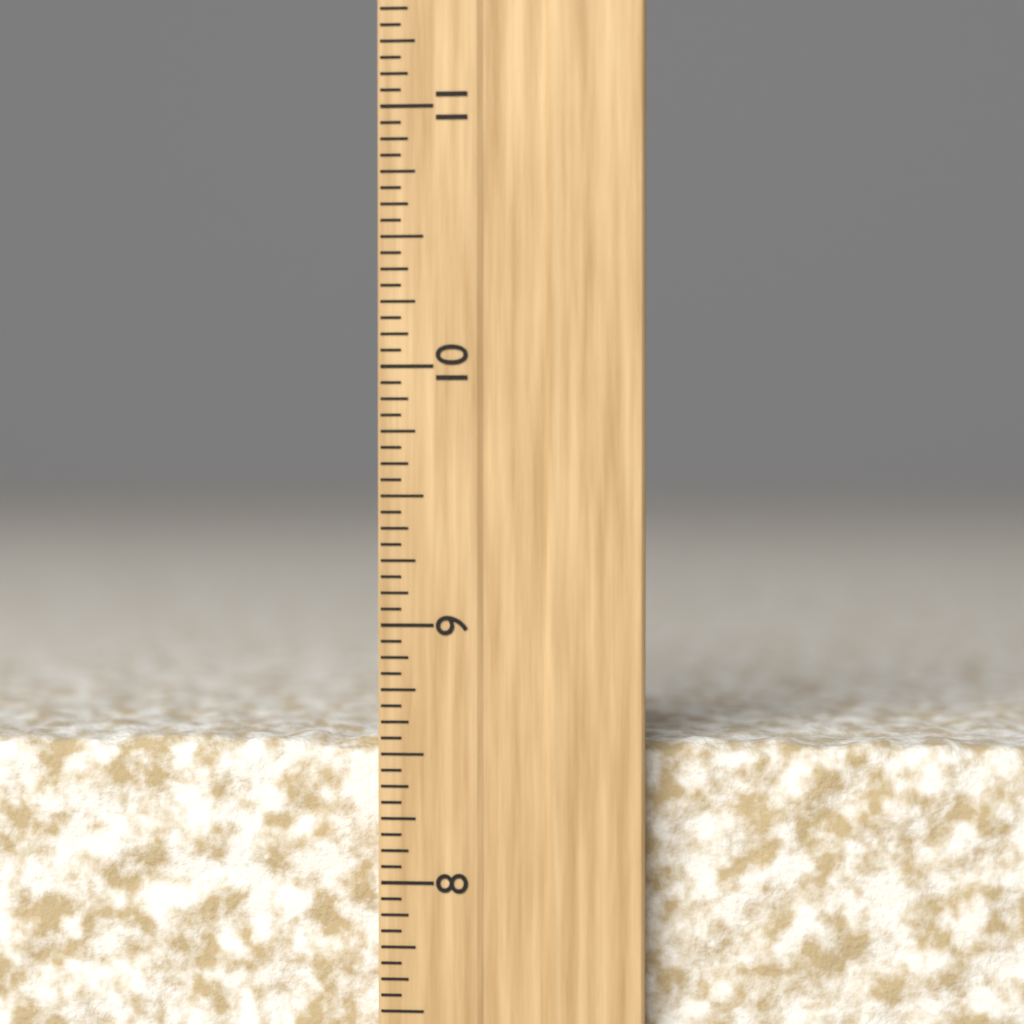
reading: 8.5625 inch
